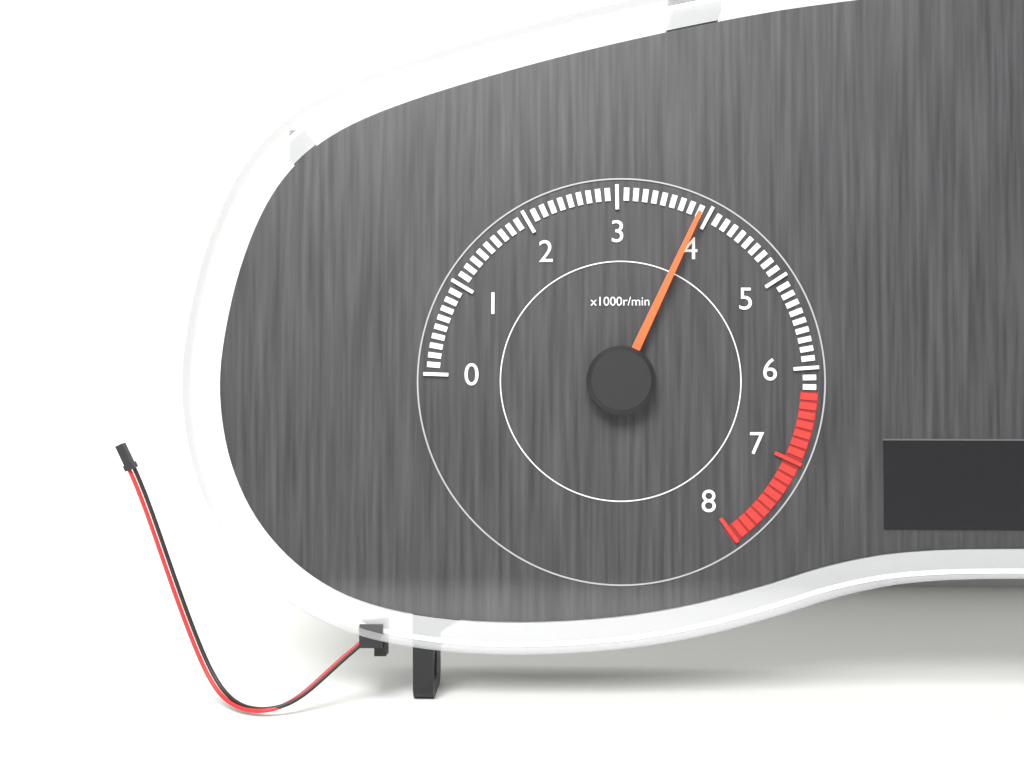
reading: 3900 r/min
